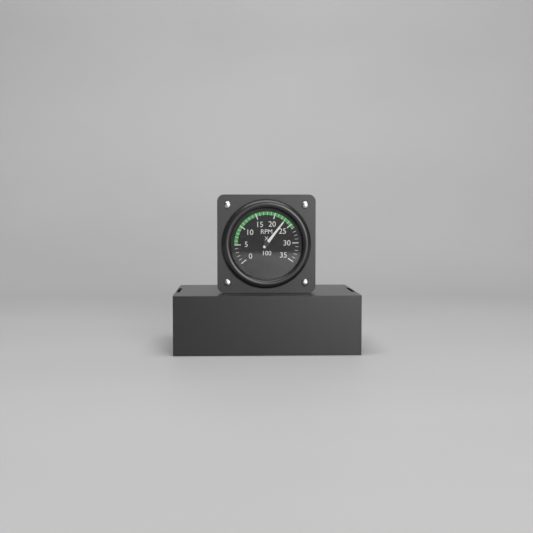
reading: 23 RPM x 100
